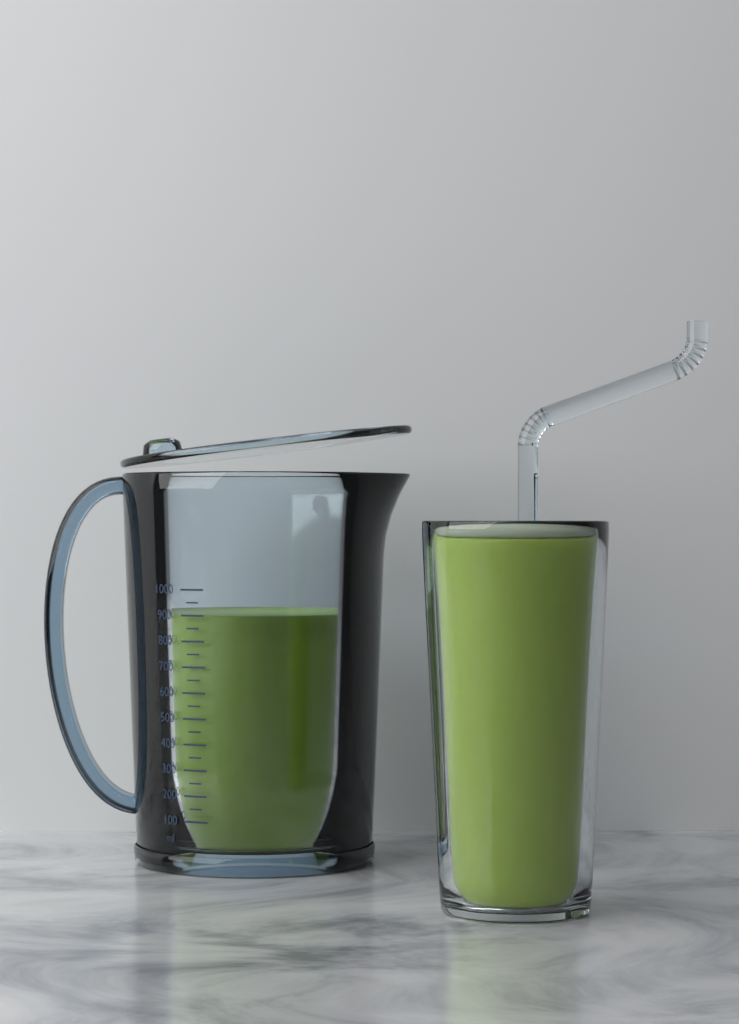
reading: 900 ml
